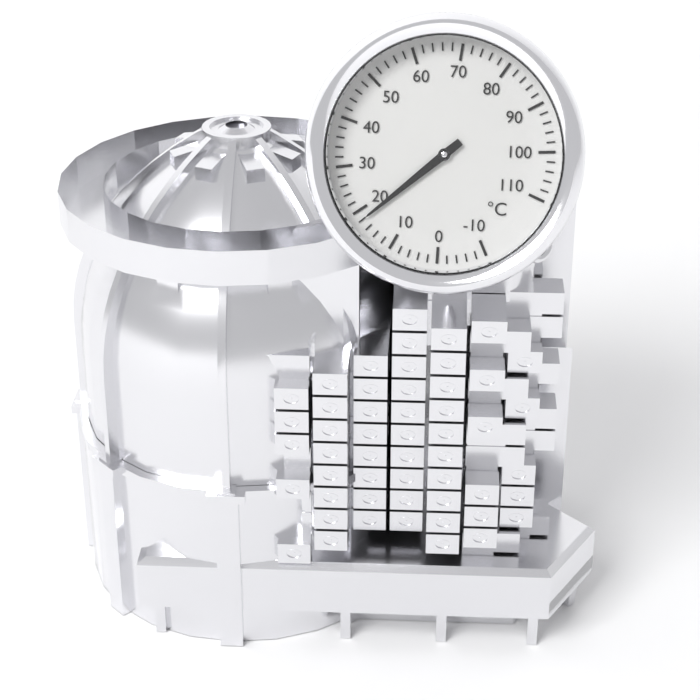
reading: 18 °C
